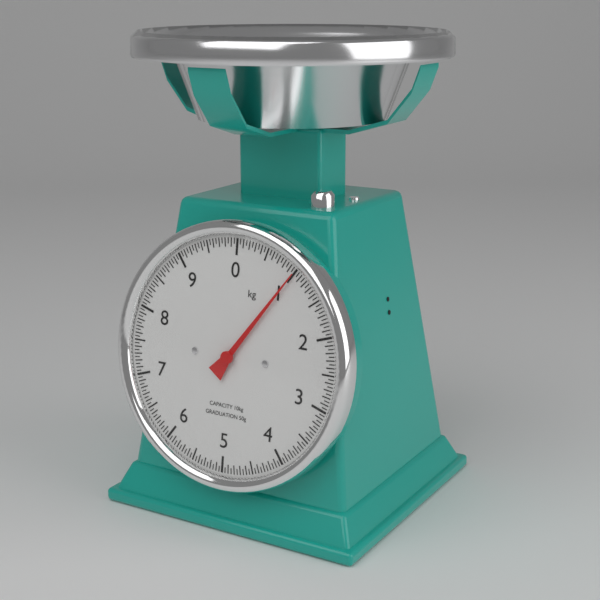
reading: 1.00 kg
